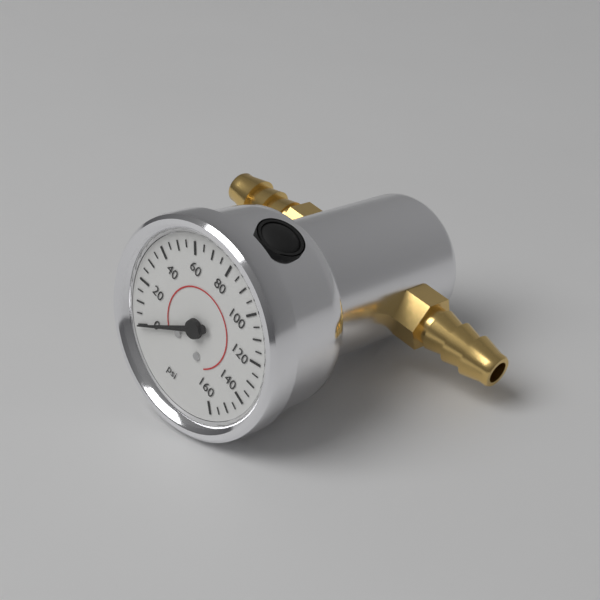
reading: 0 psi
